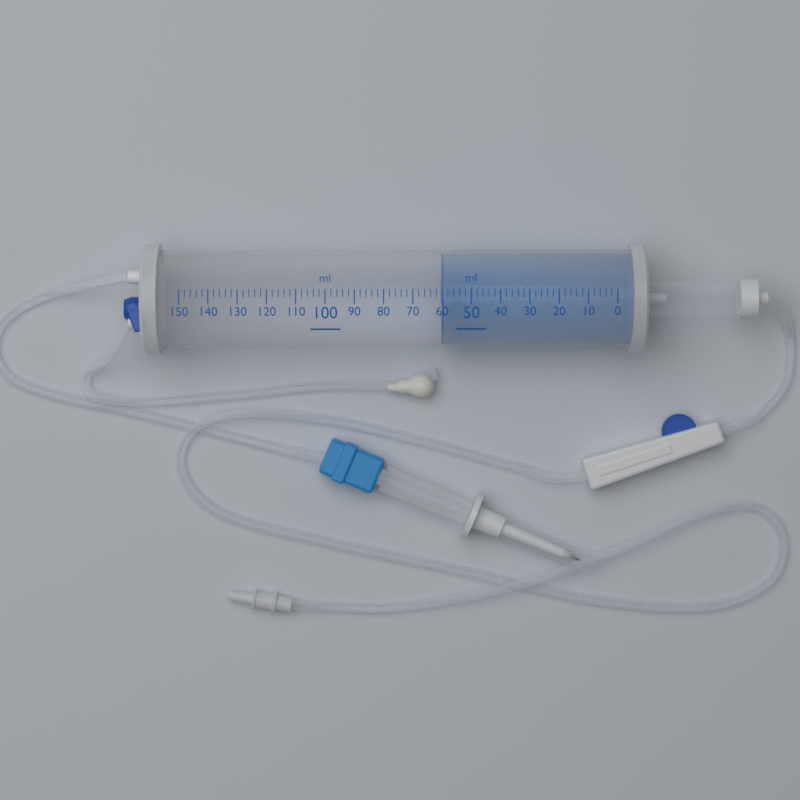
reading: 60 ml
